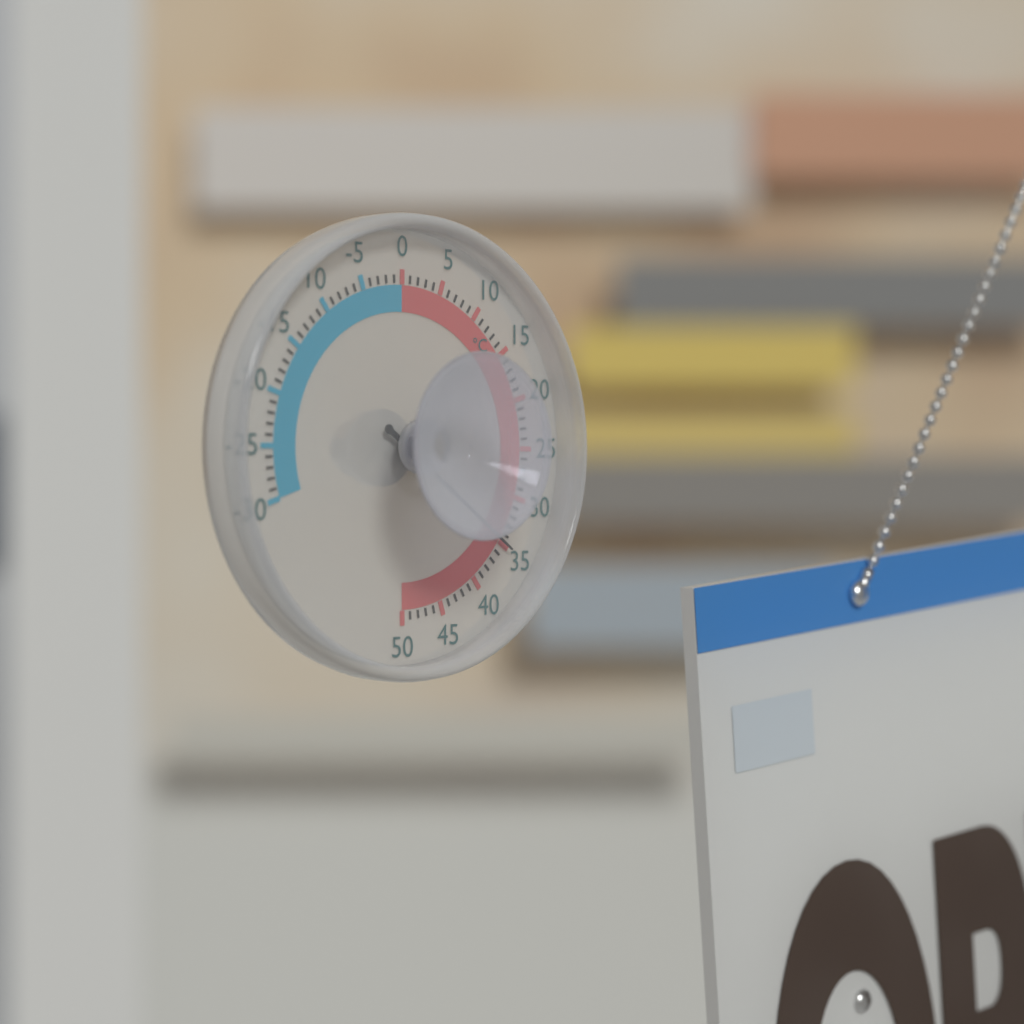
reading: 35 °C
